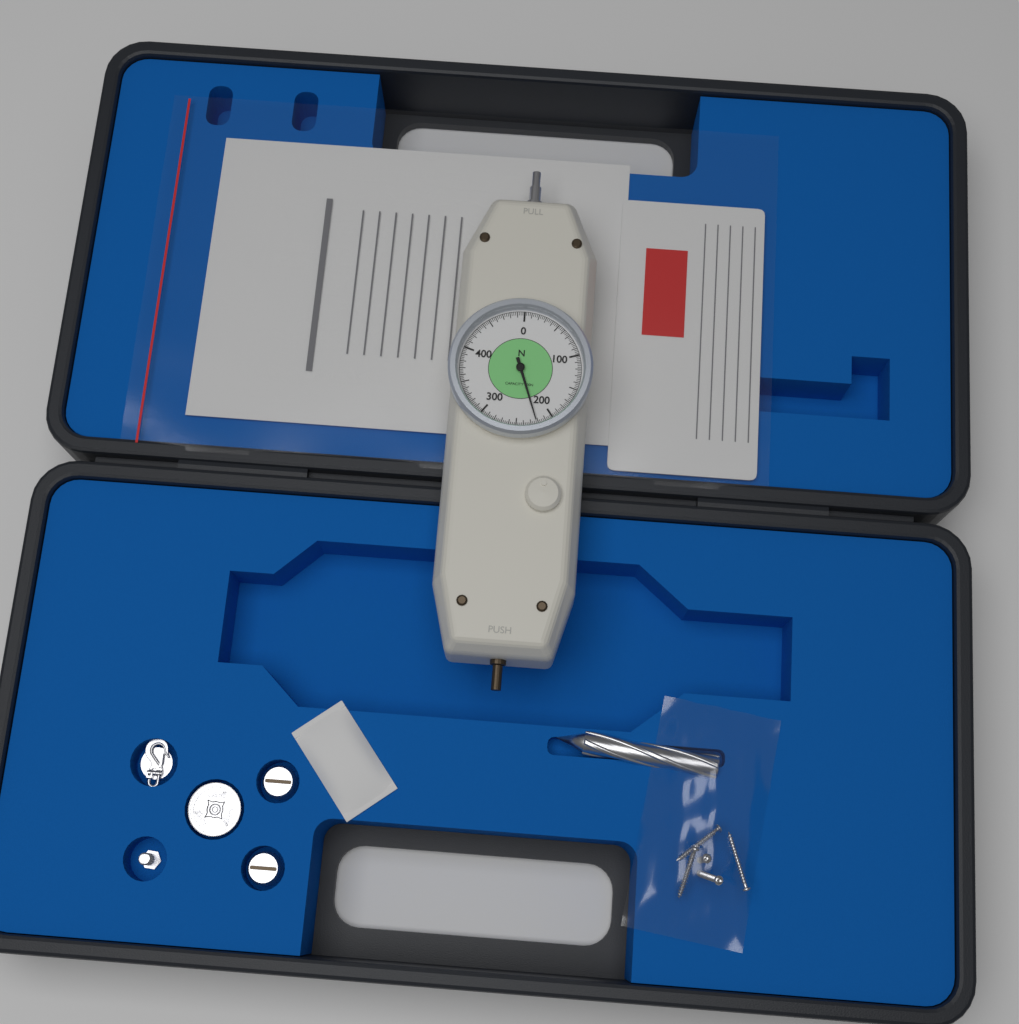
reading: 222.5 N
